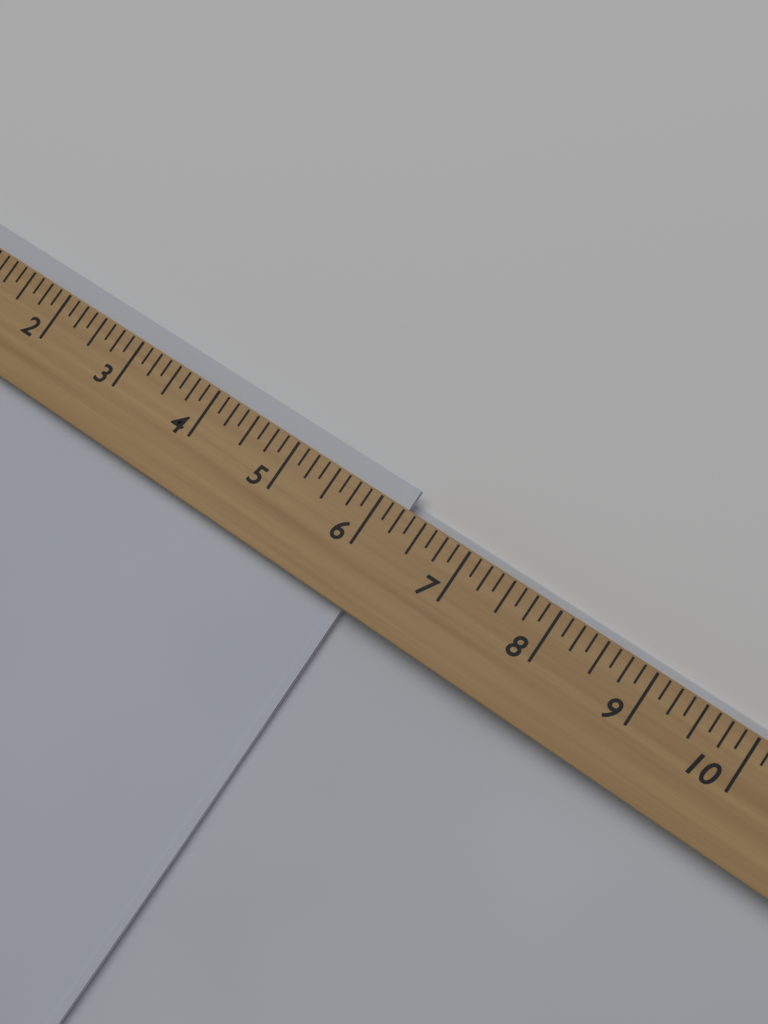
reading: 6.250 (no unit)
